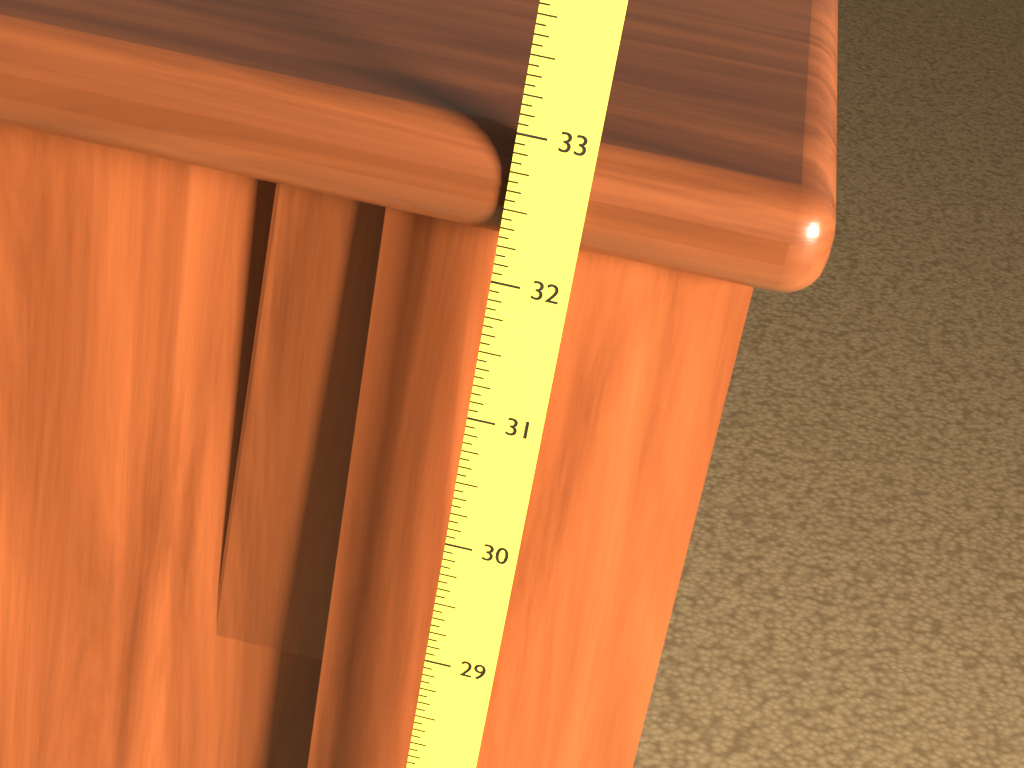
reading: 32.9375 (no unit)
